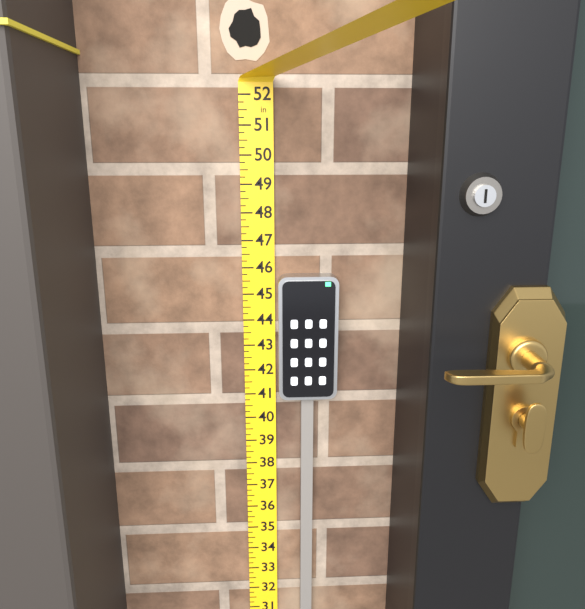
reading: 45.75 in
